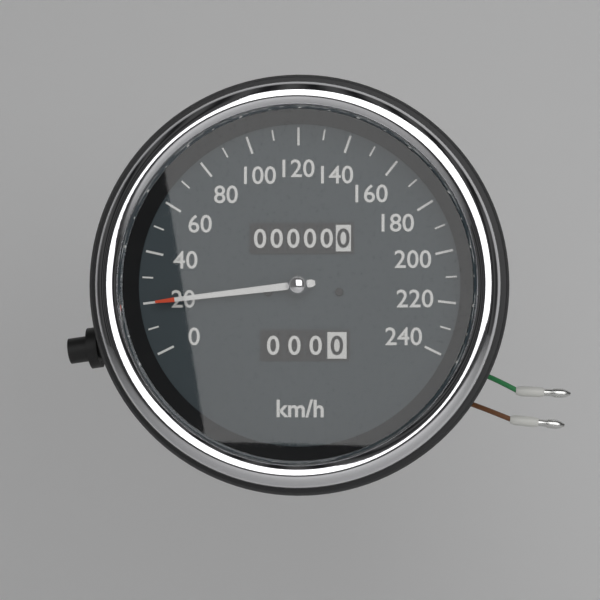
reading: 20 km/h
